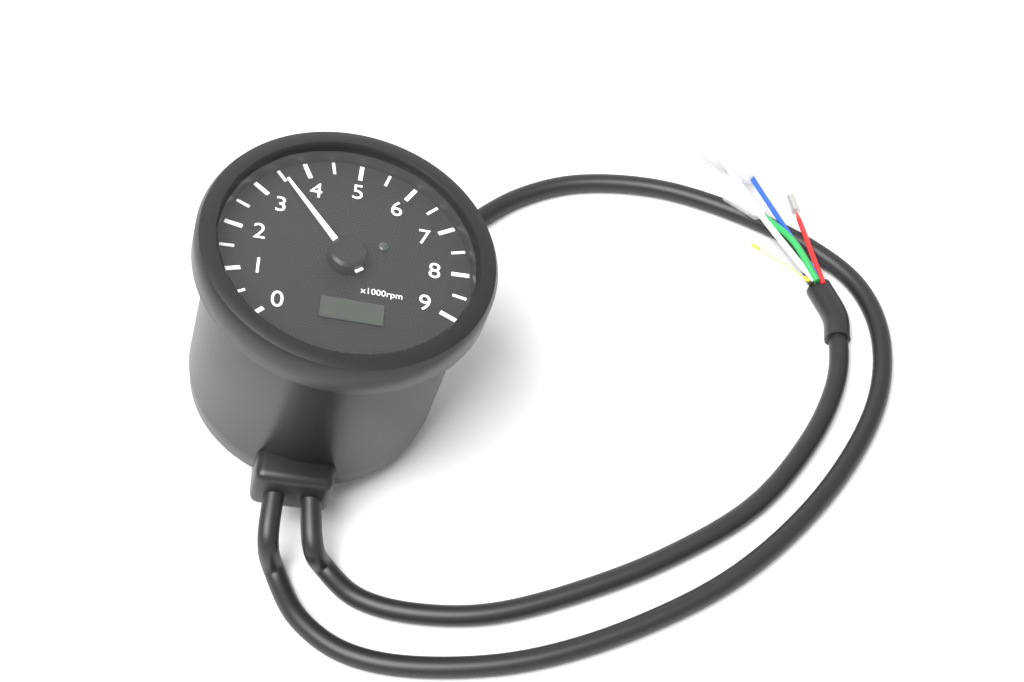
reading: 3500 rpm
